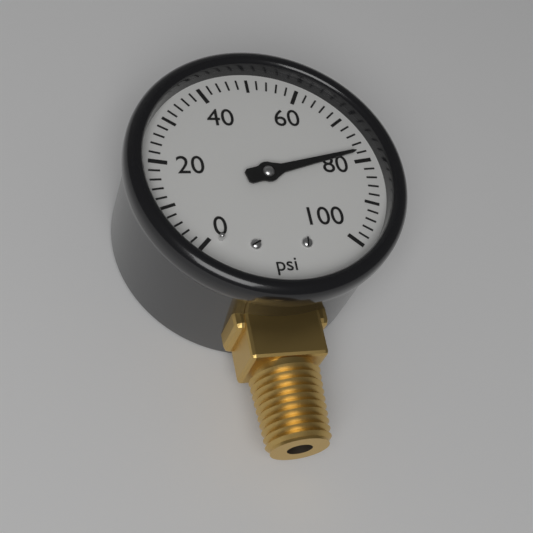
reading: 78 psi
